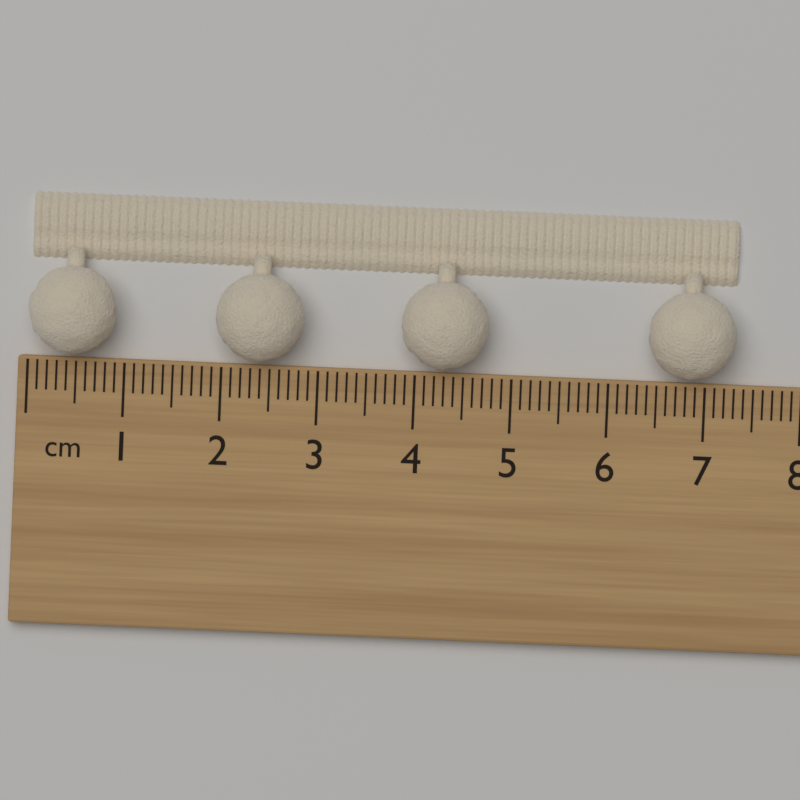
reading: 7.3 cm
